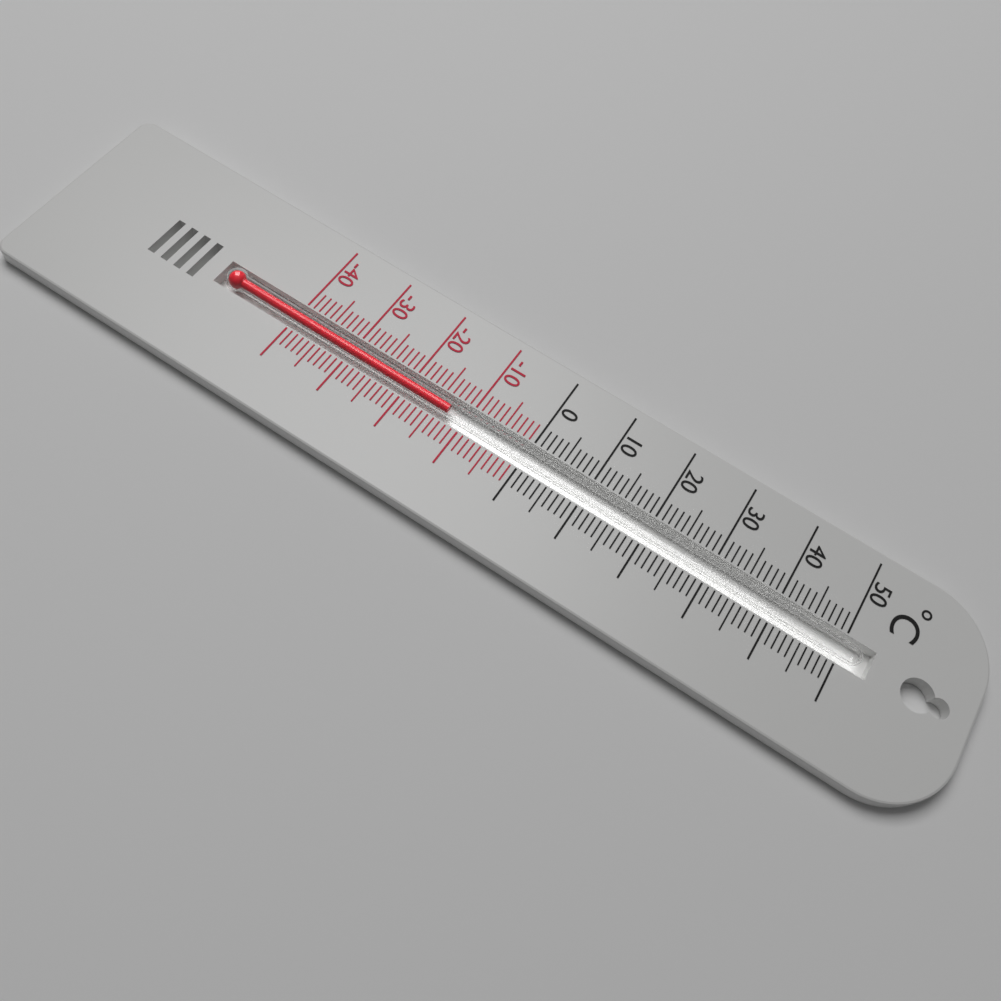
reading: -13 °C
